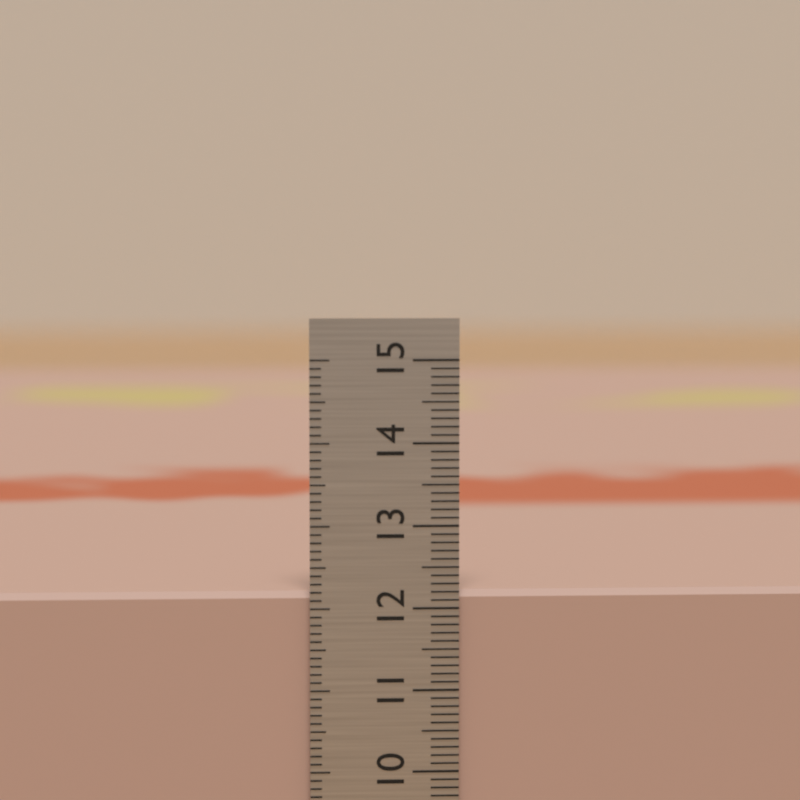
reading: 12.2 cm
